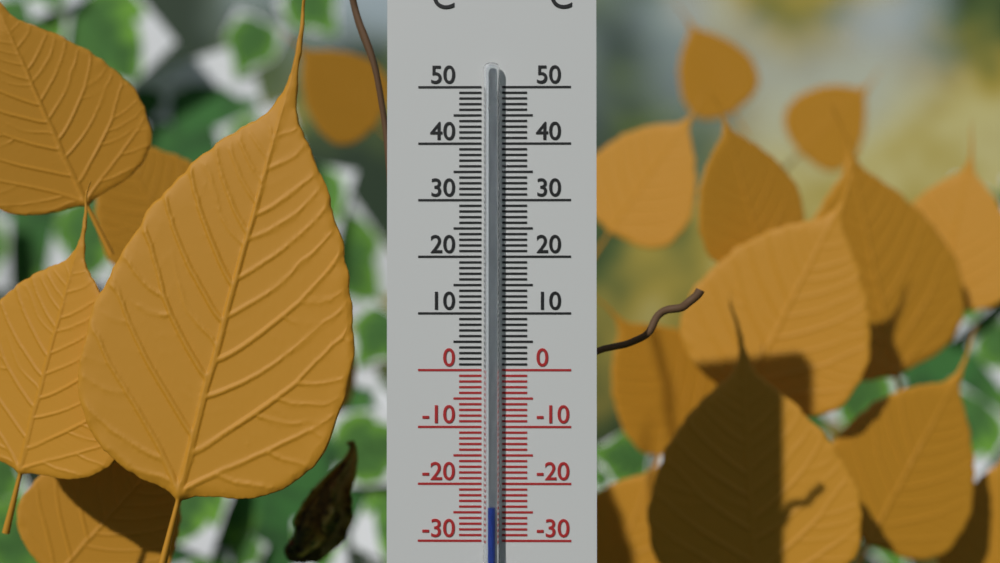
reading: -24 °C
